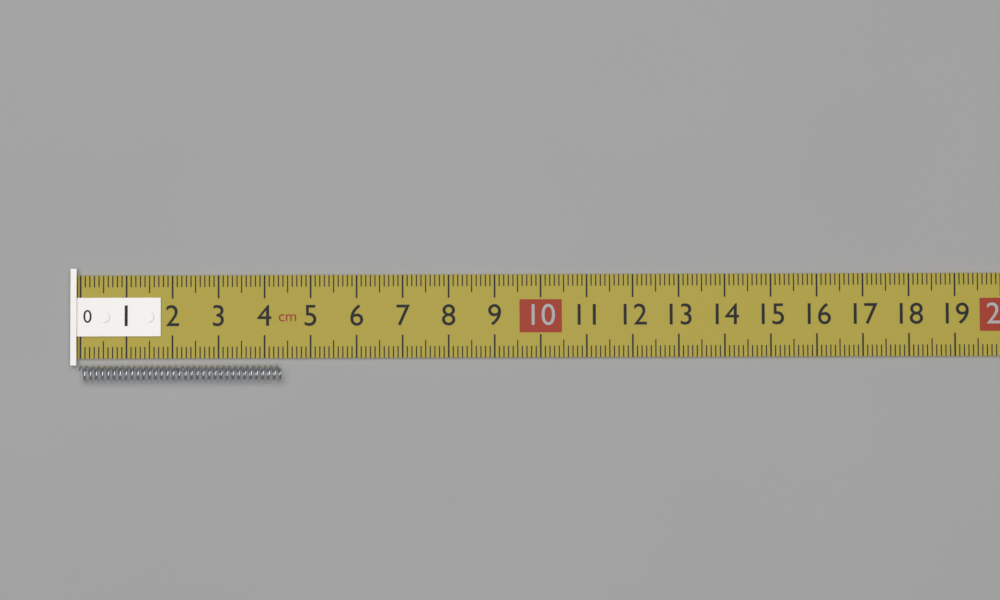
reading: 4.4 cm
